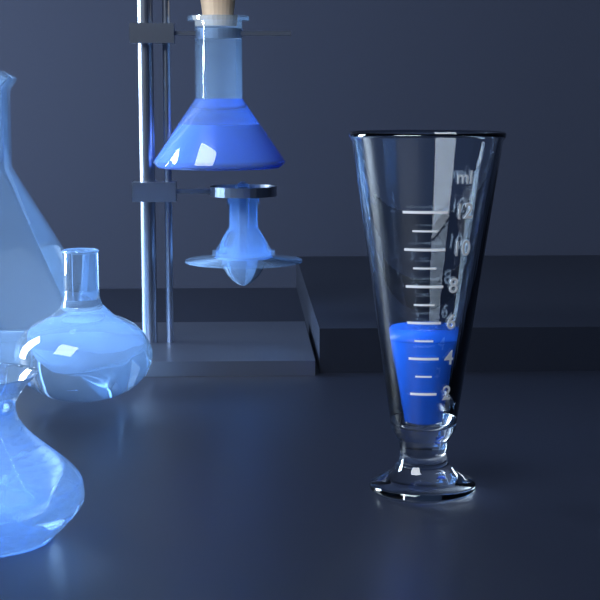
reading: 5 ml
